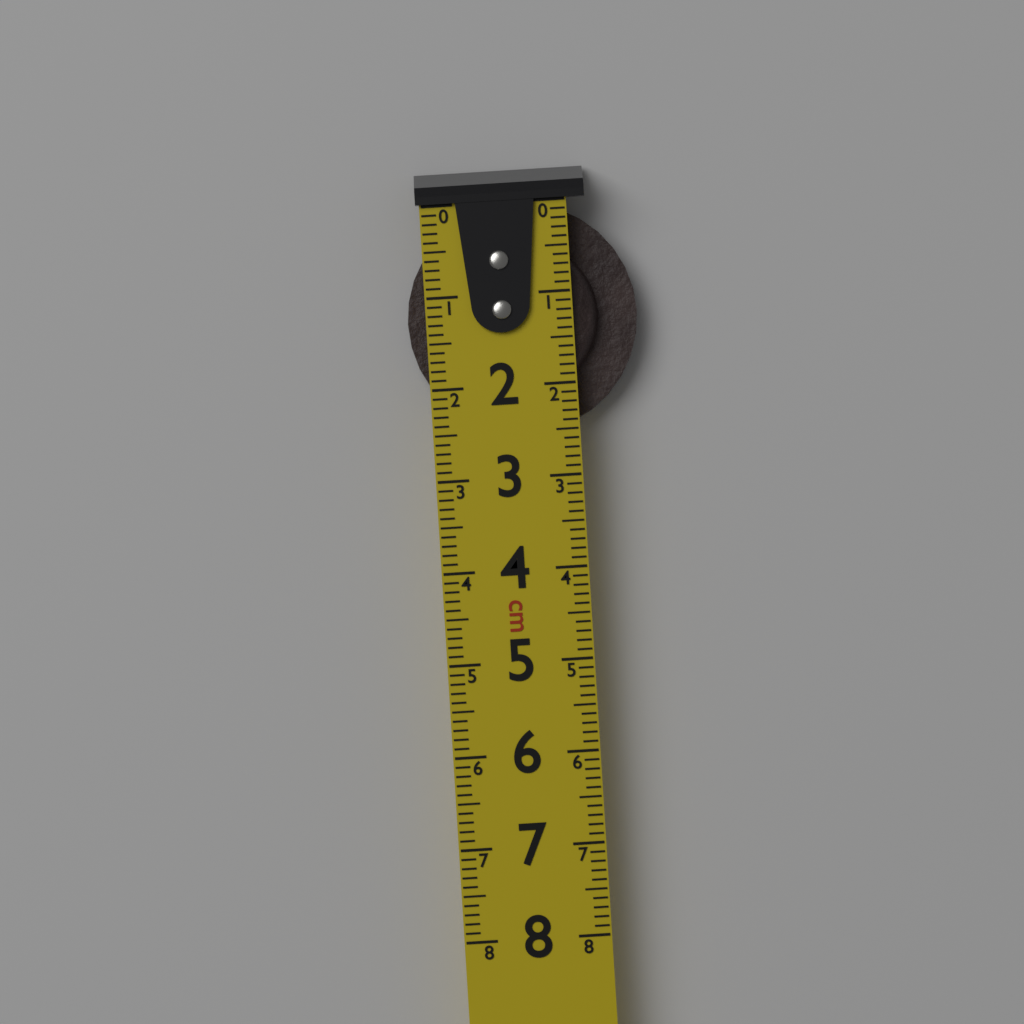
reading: 2.5 cm
